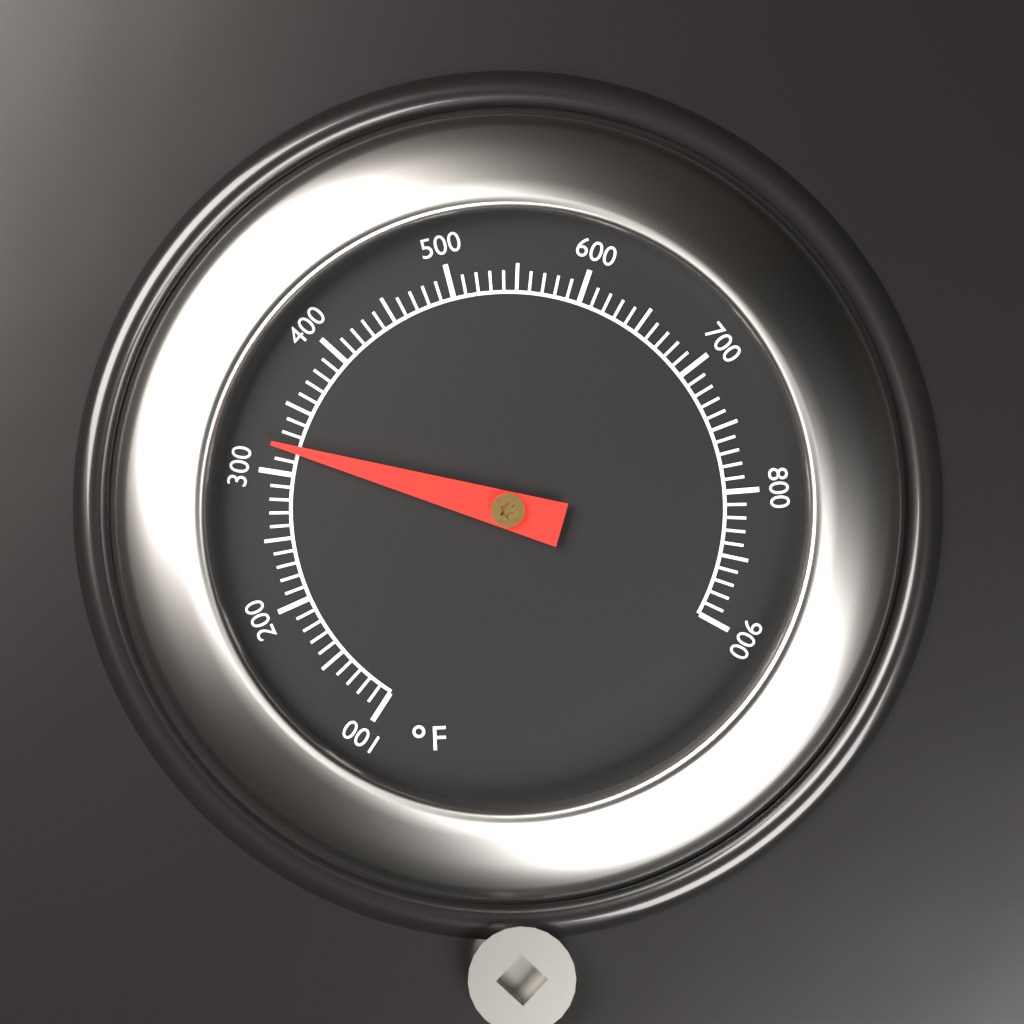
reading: 320 °F
